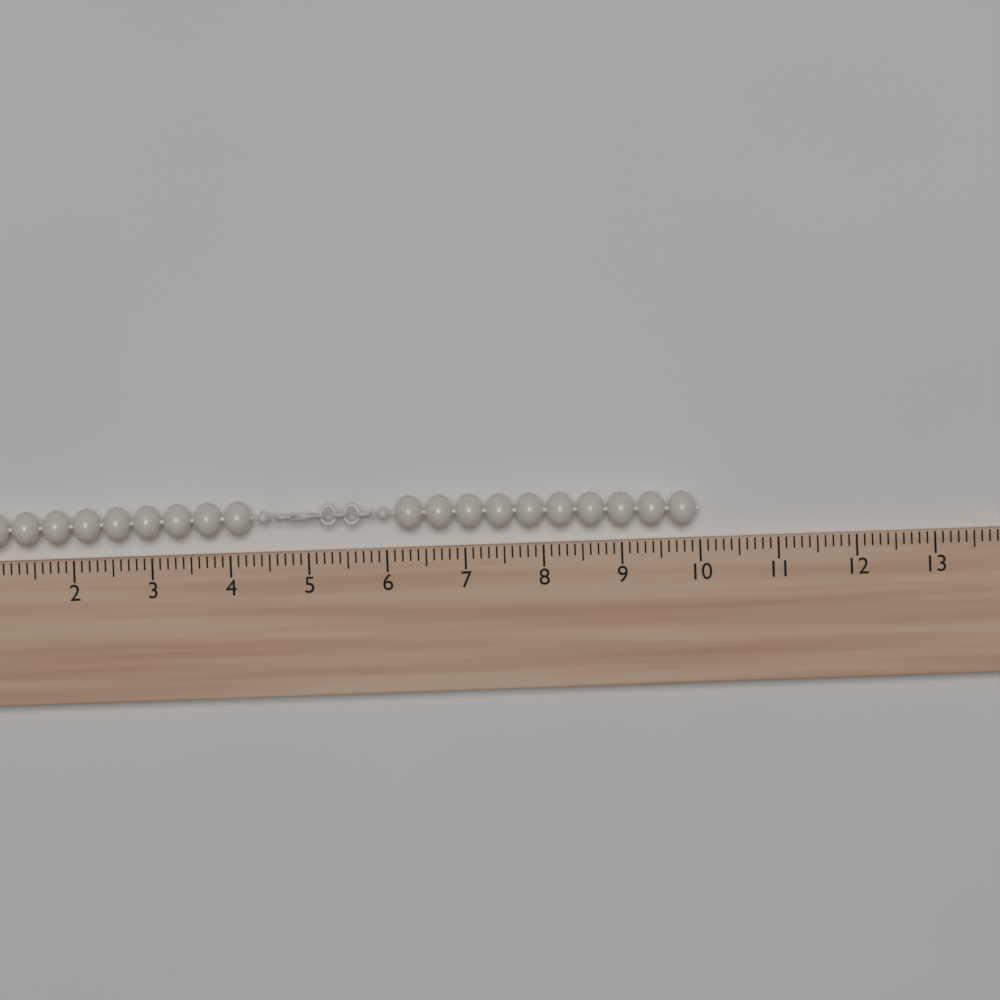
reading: 10.0 (no unit)
